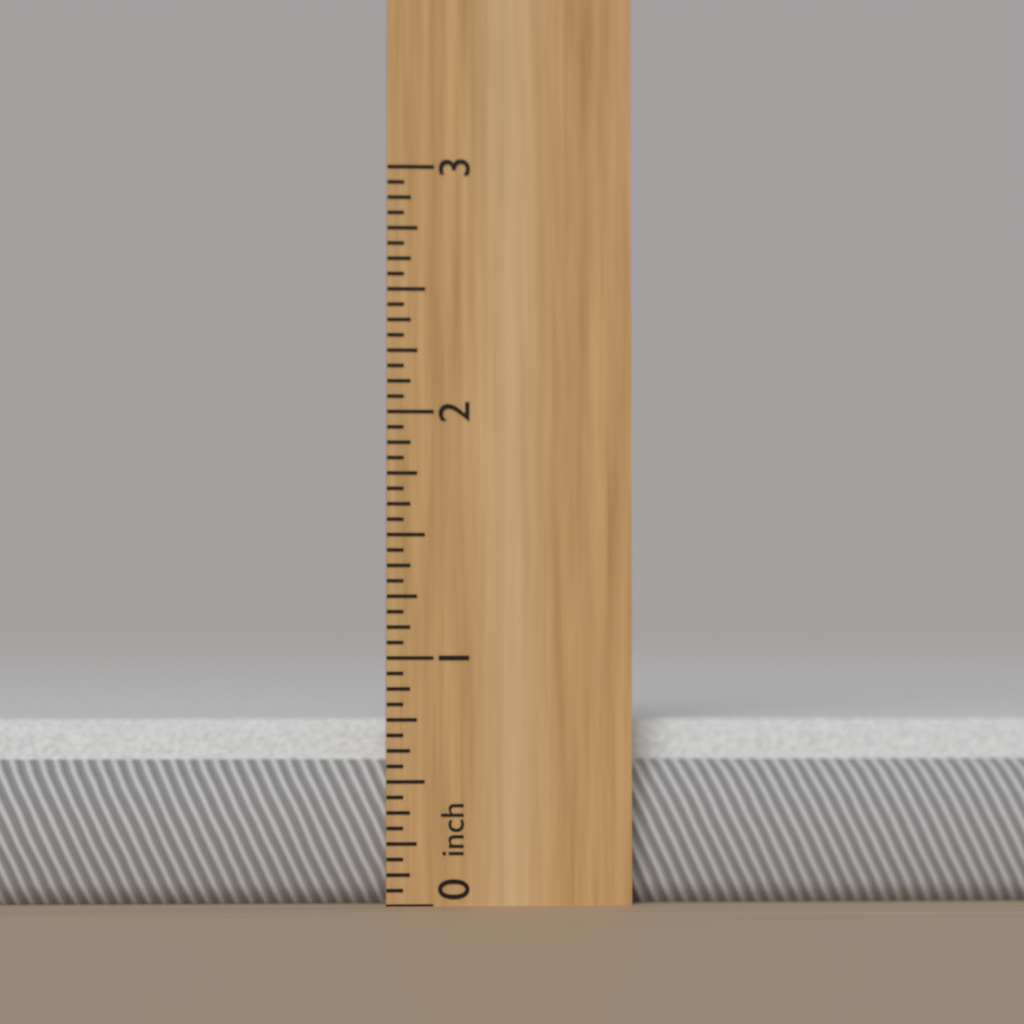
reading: 0.7500 inch
